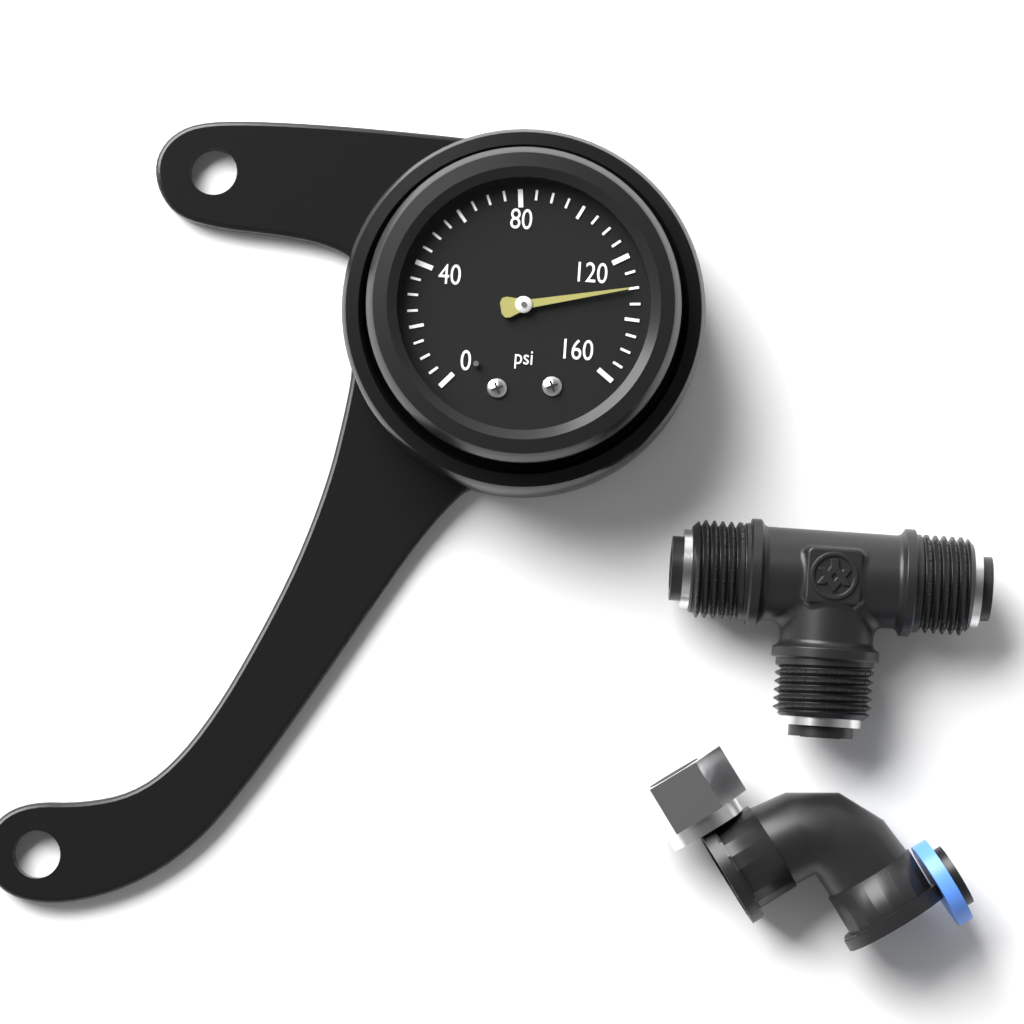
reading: 130 psi
